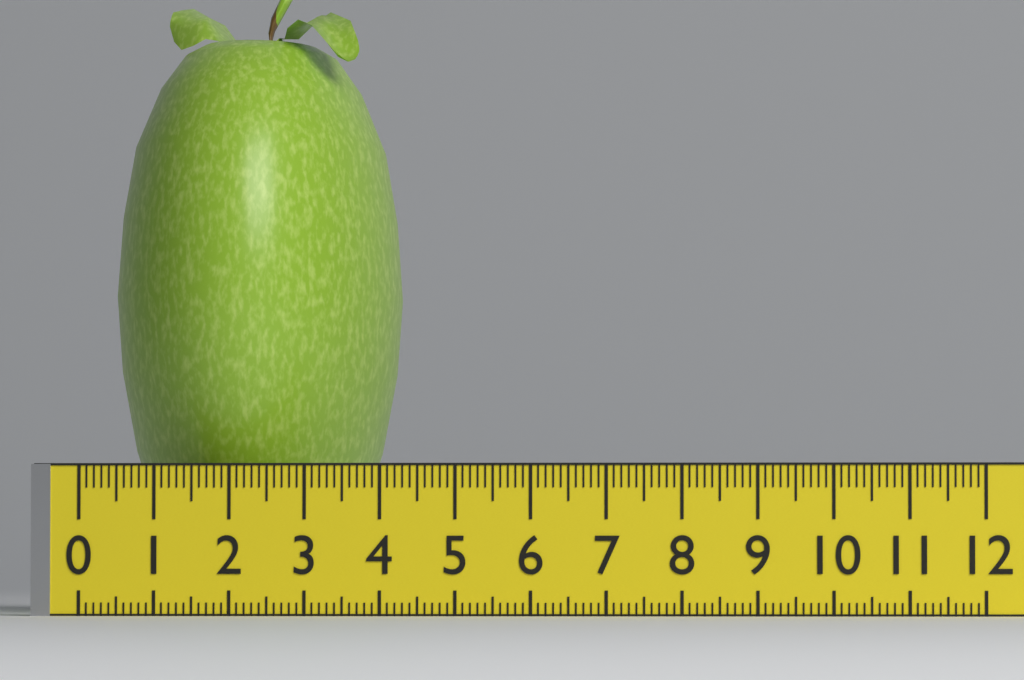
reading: 3.9 (no unit)
